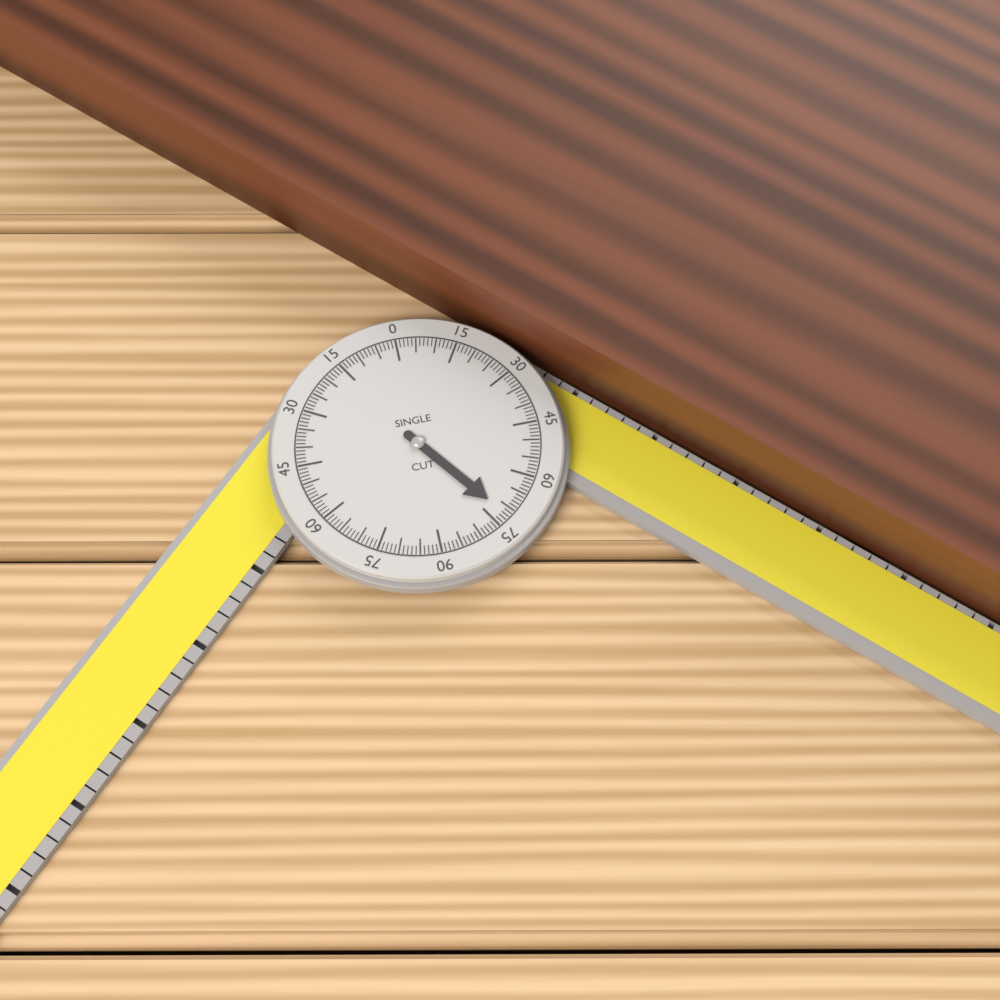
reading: 72 °
